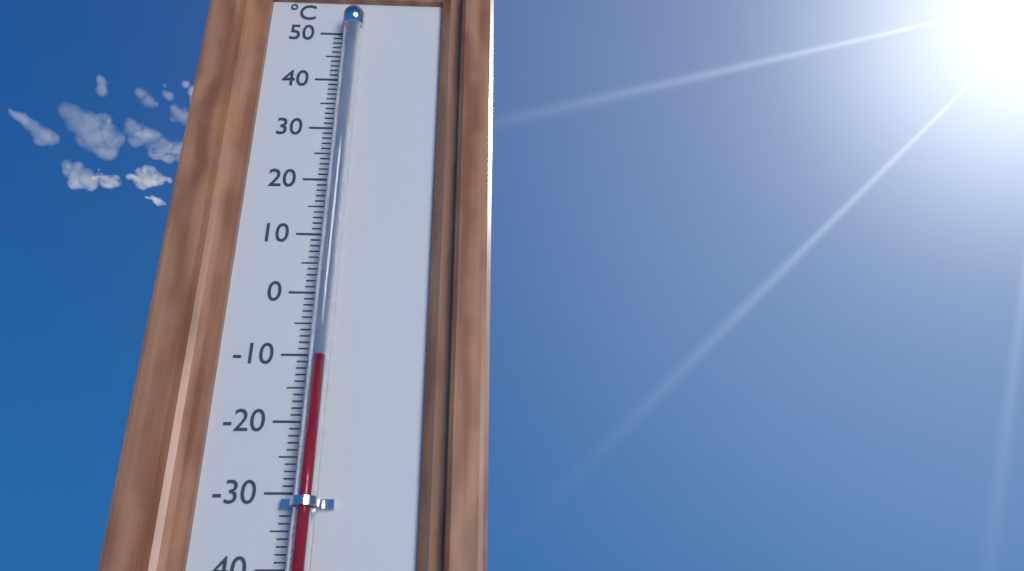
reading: -11 °C
